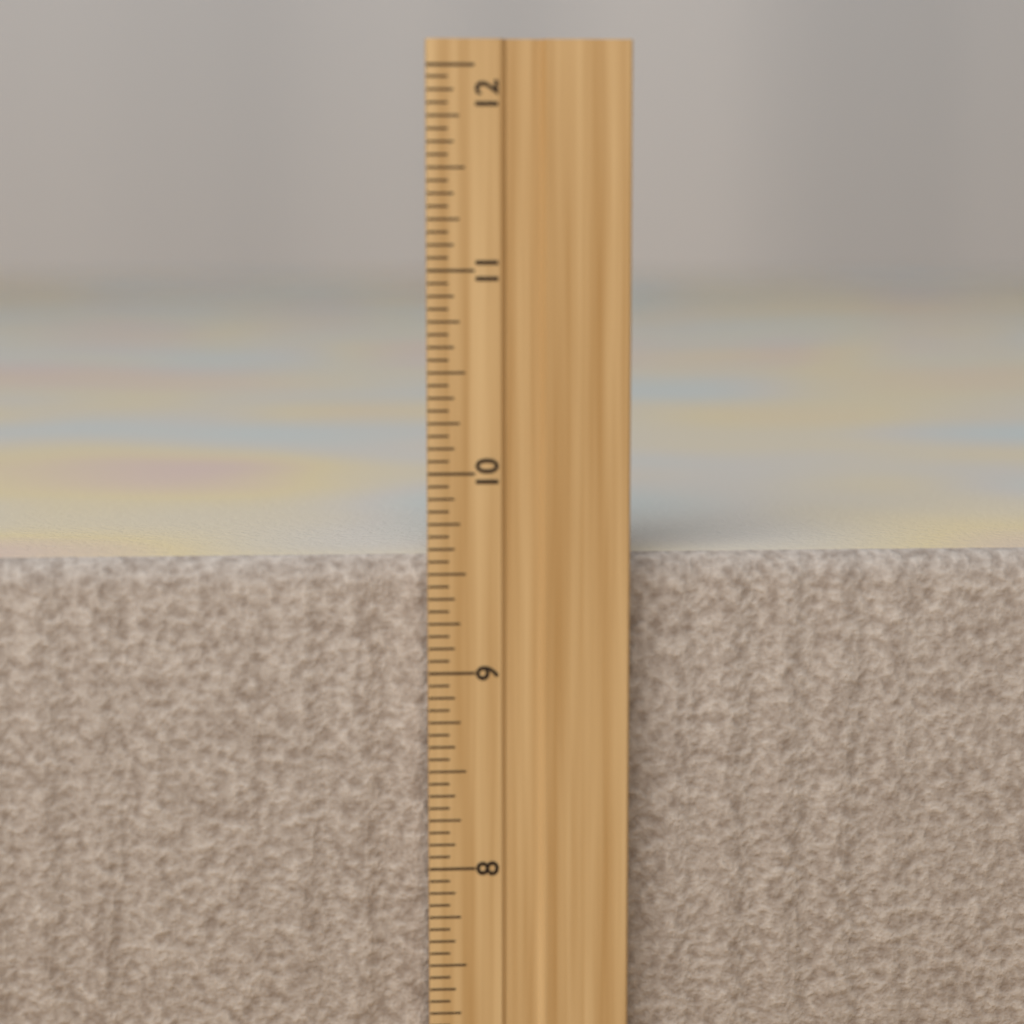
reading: 9.5625 inch
